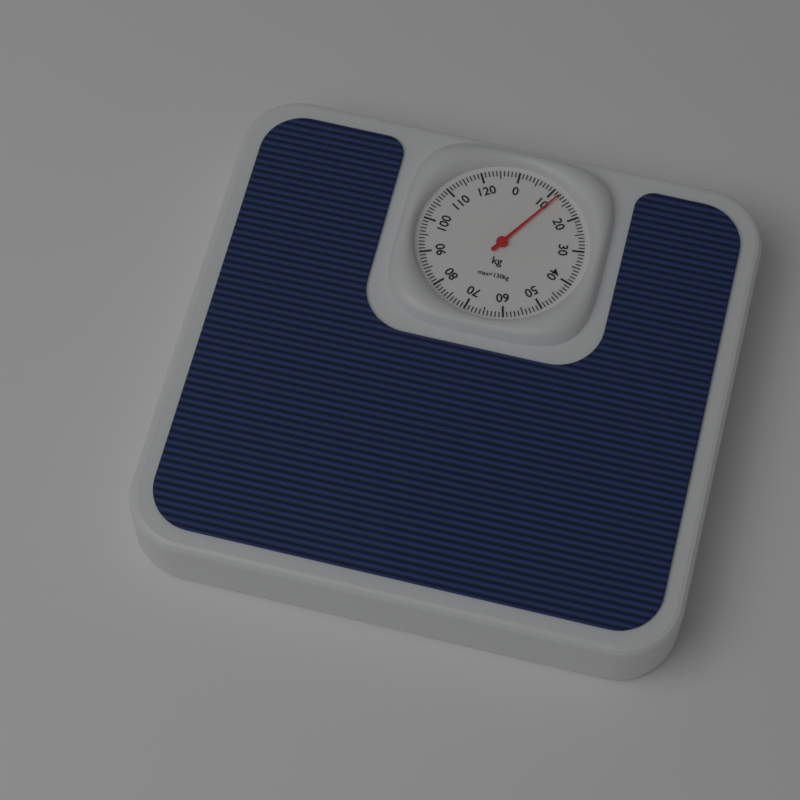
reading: 12 kg
